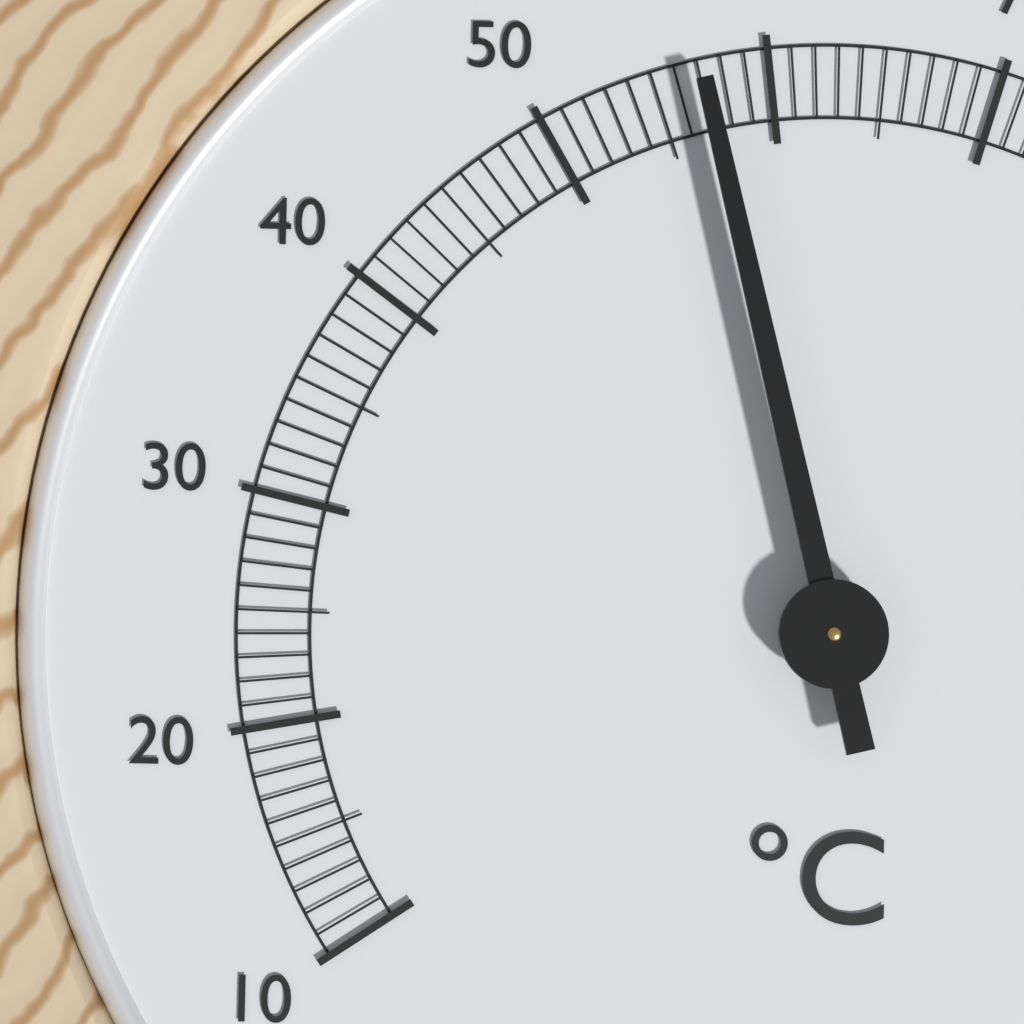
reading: 57 °C
